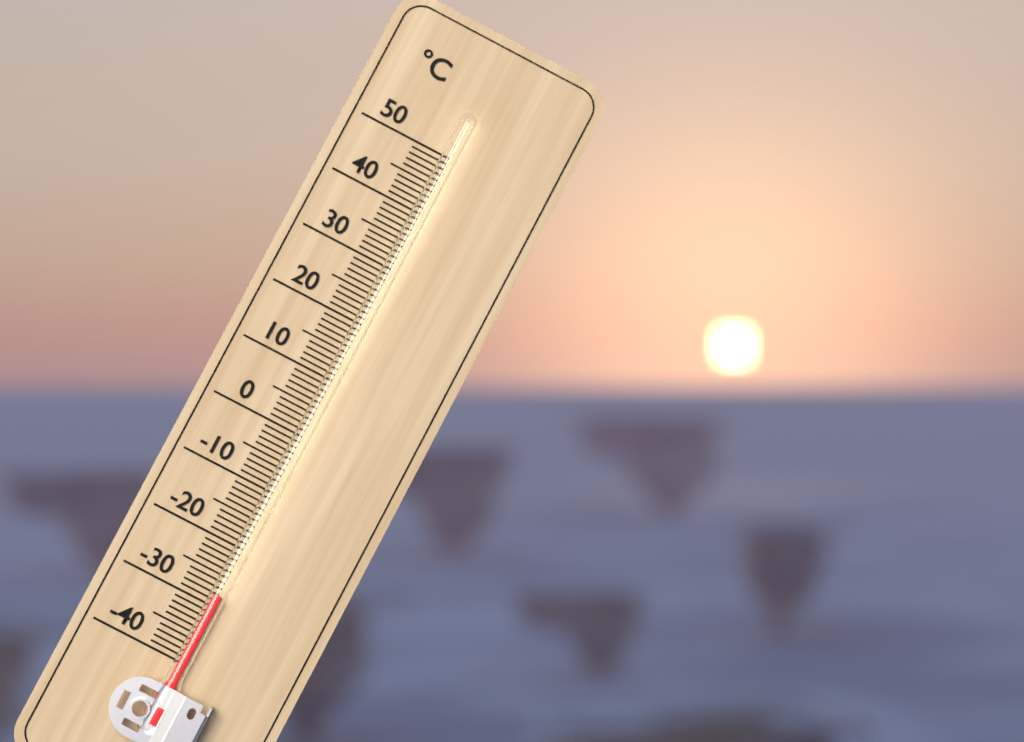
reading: -28 °C
